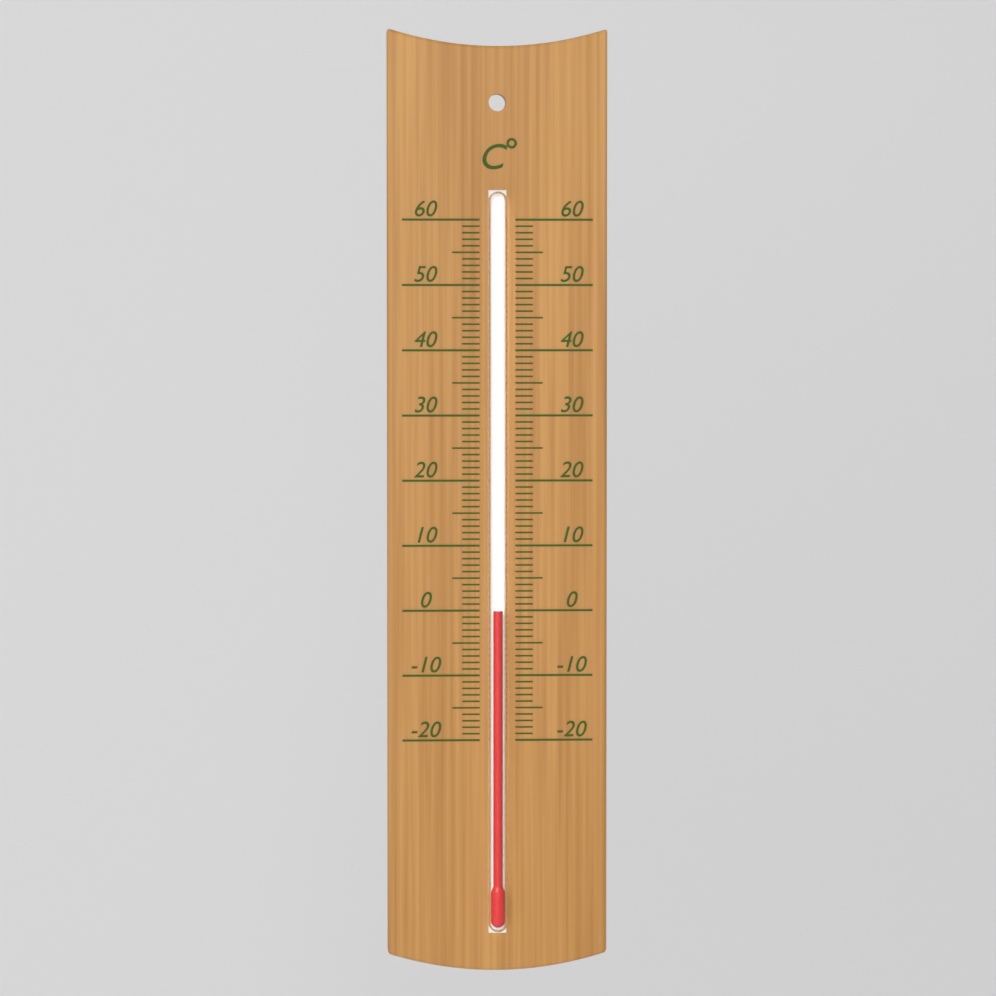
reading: 0 °C
